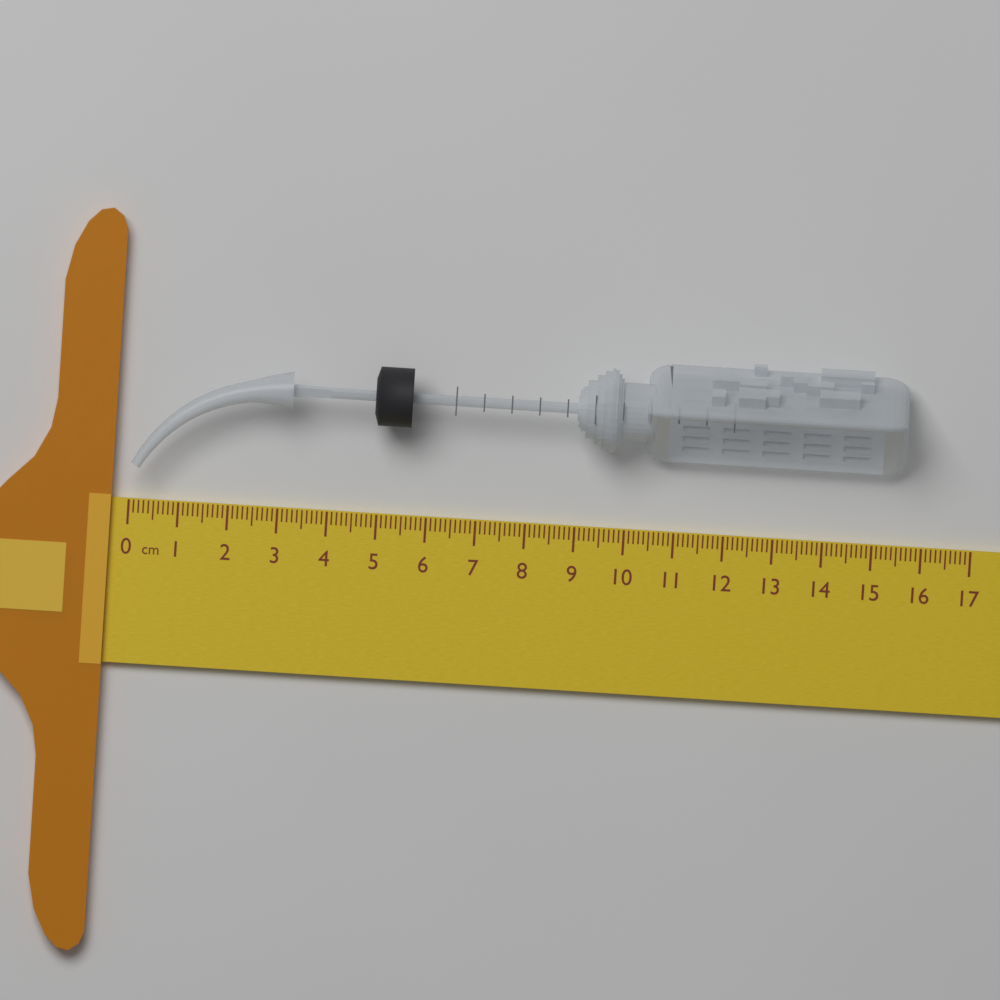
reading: 15.6 cm
